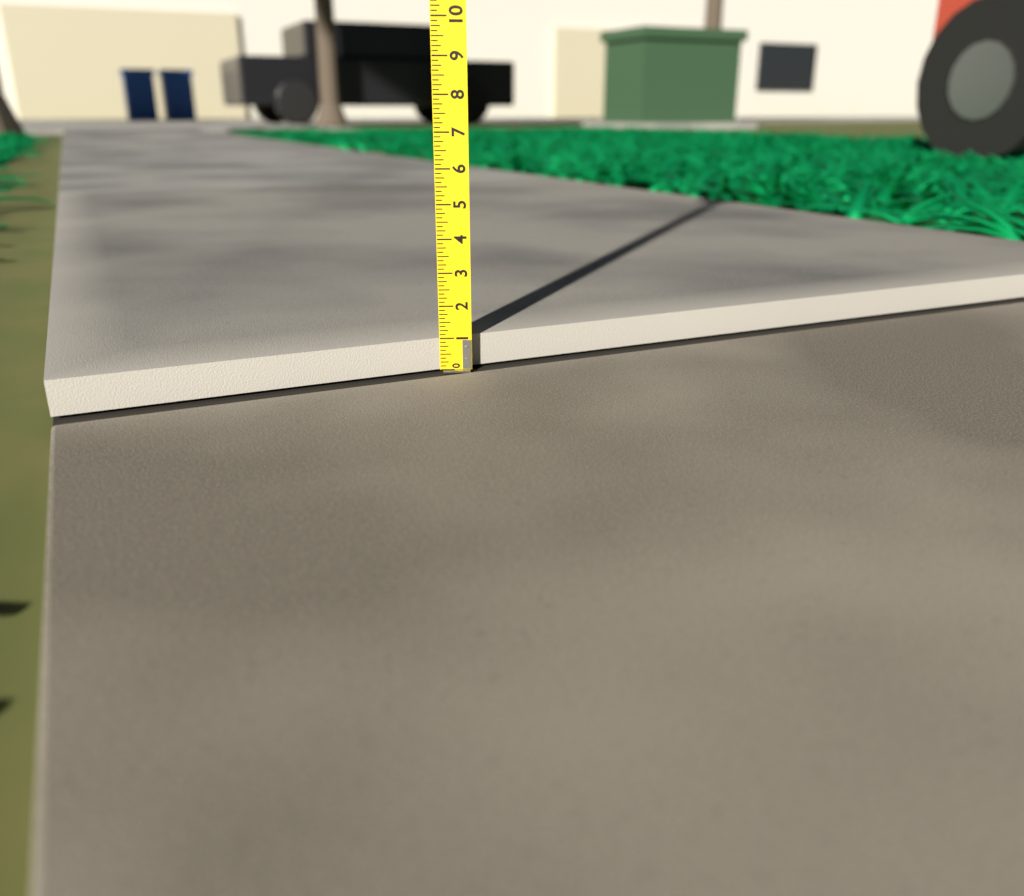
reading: 1.000 (no unit)
